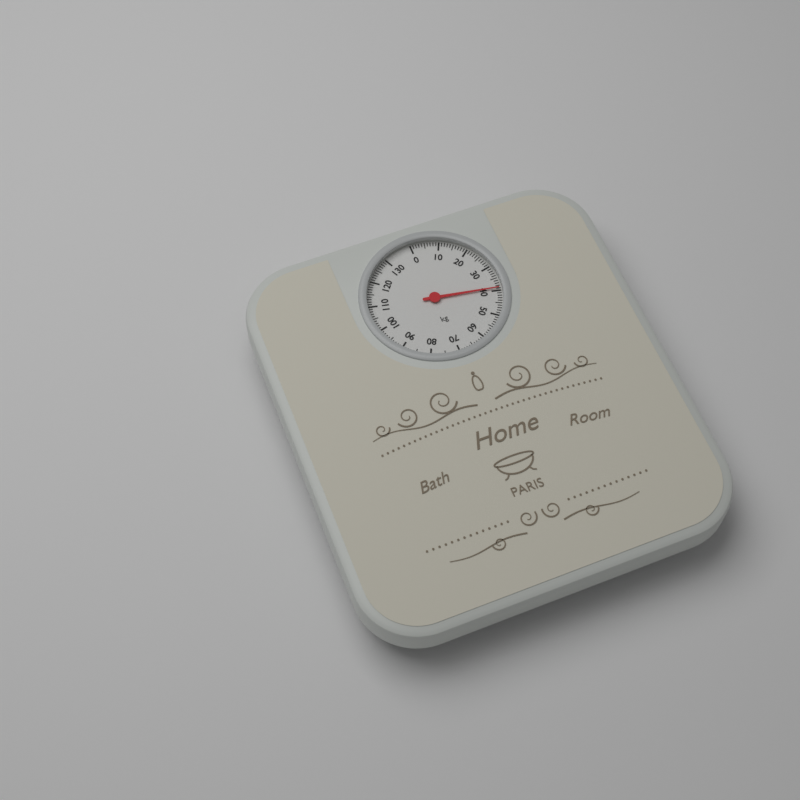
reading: 39 kg
